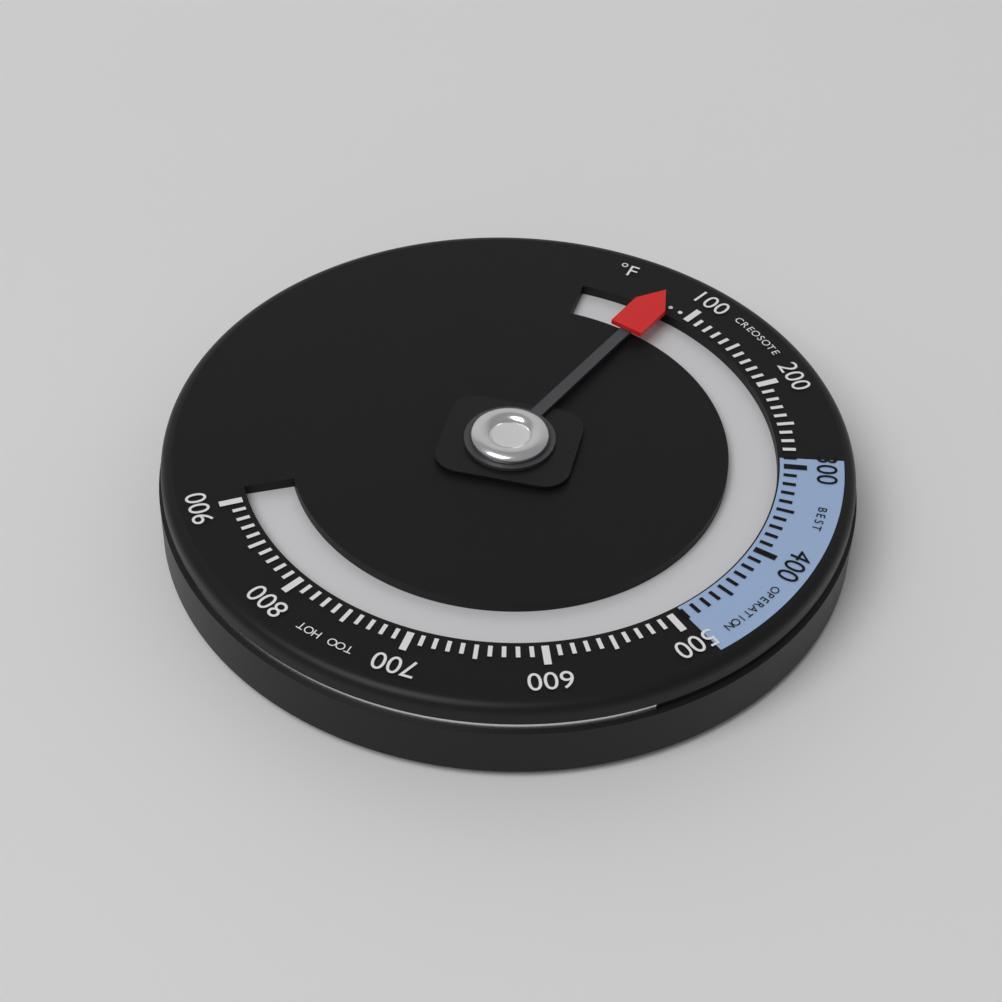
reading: 70 °F
